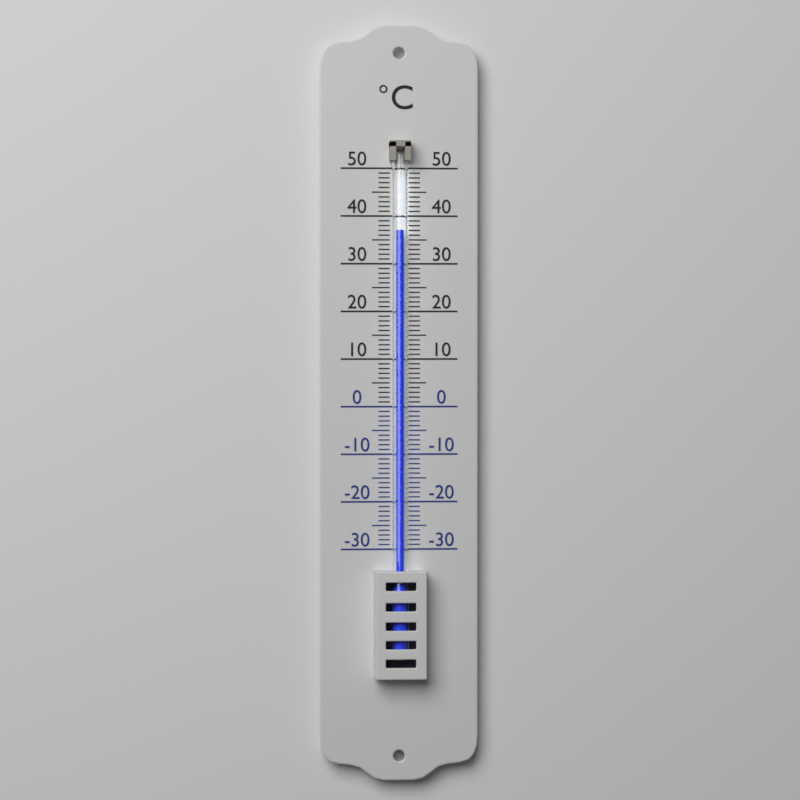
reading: 37 °C
